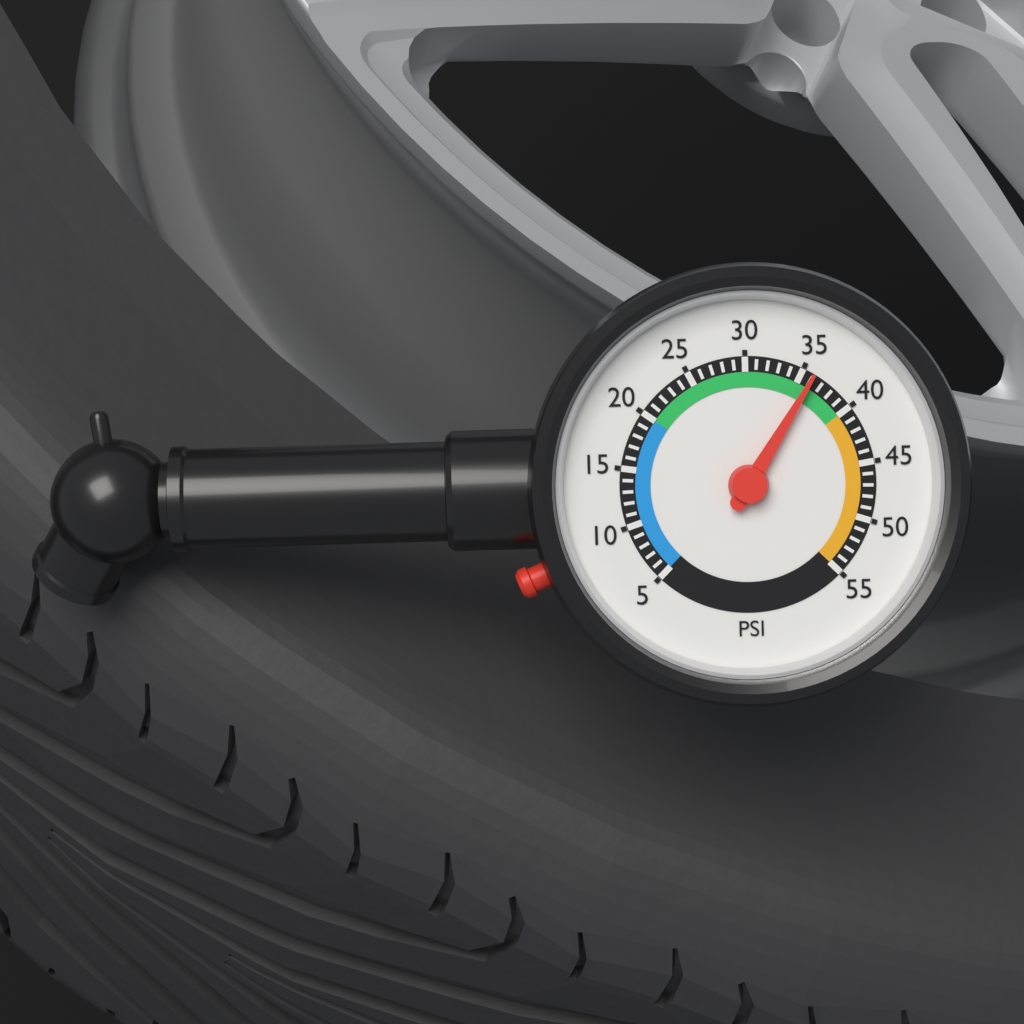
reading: 36 psi
